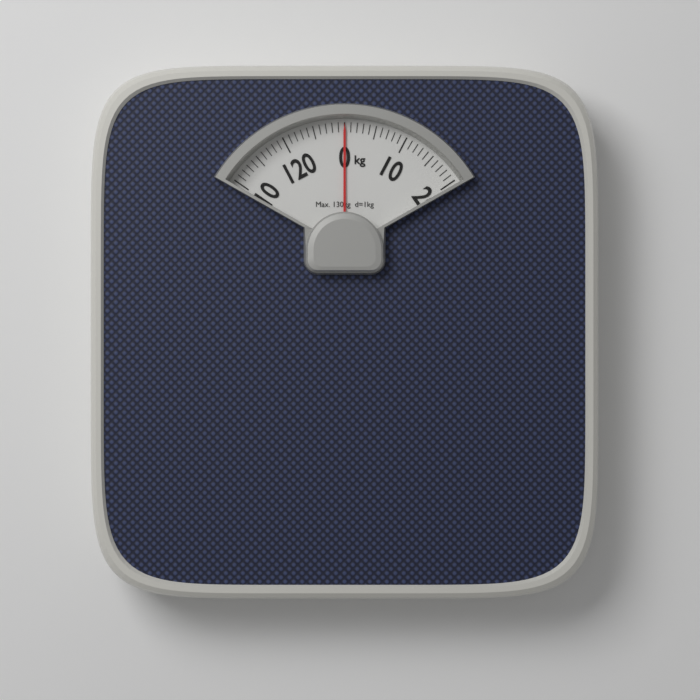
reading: 0 kg
